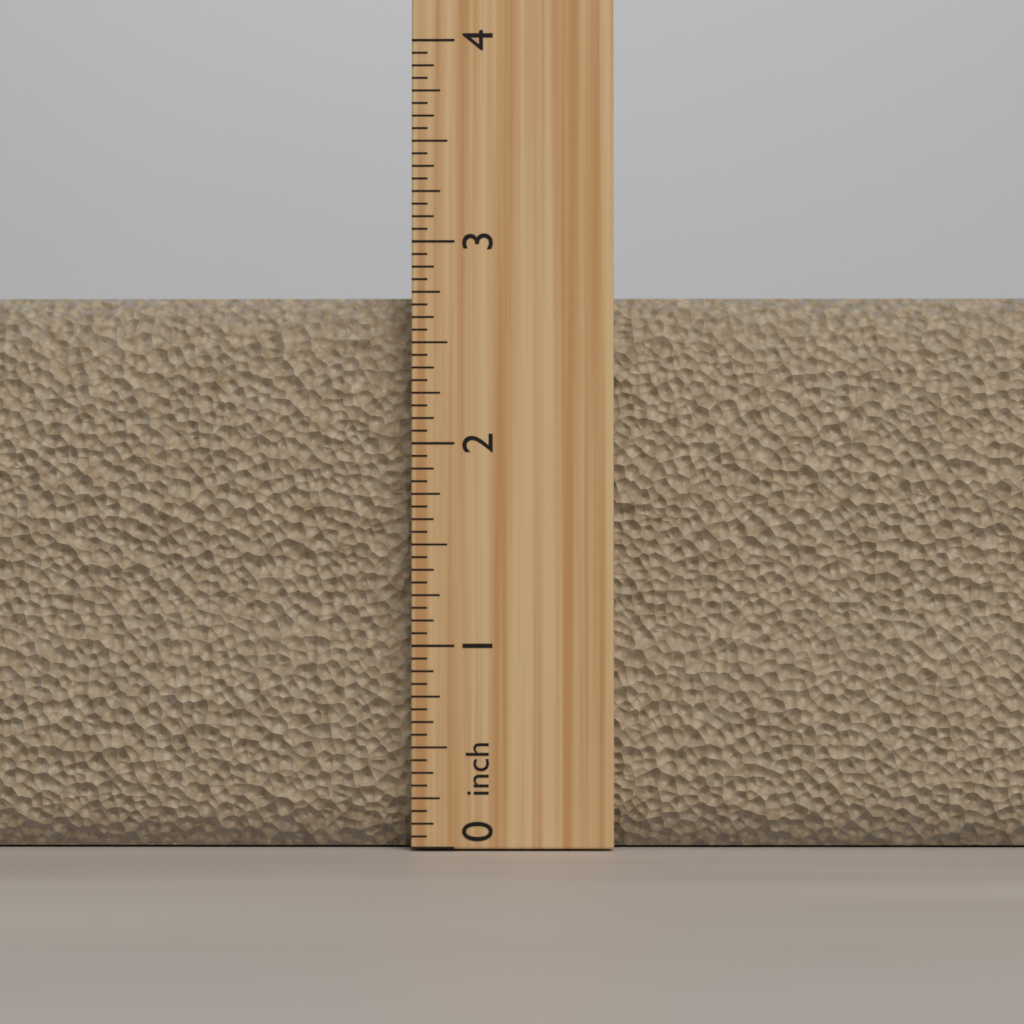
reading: 2.7500 inch
